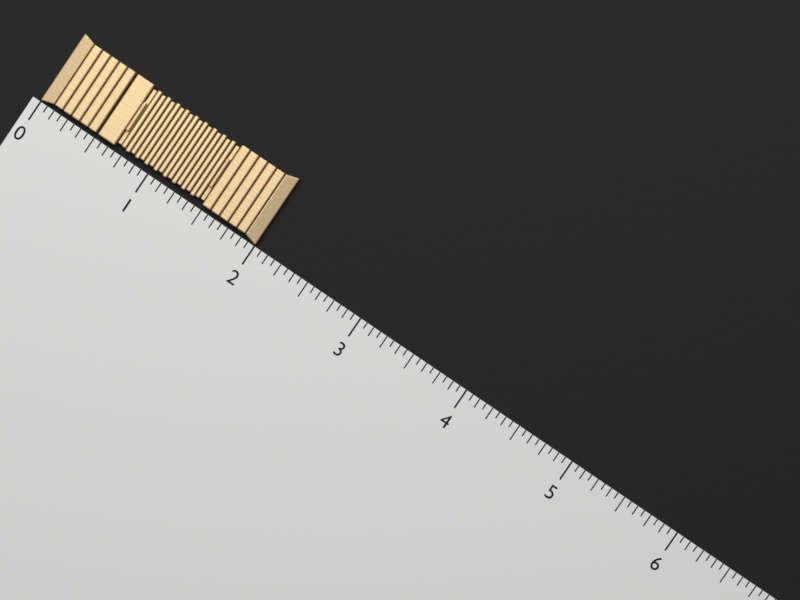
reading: 2.0000 (no unit)
